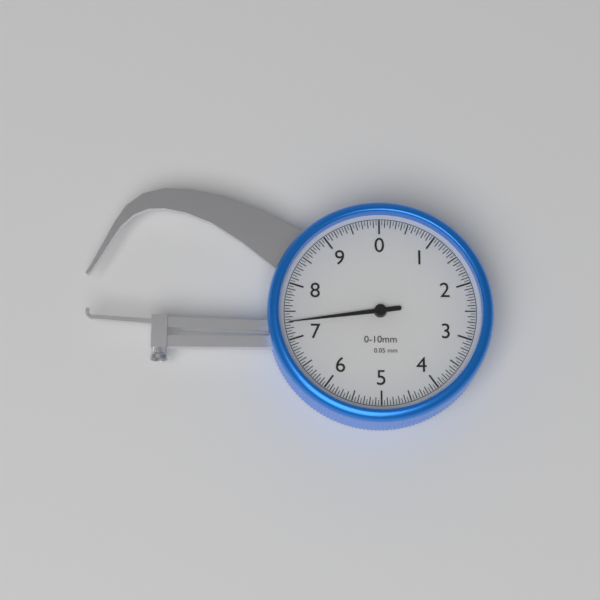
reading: 7.30 mm
